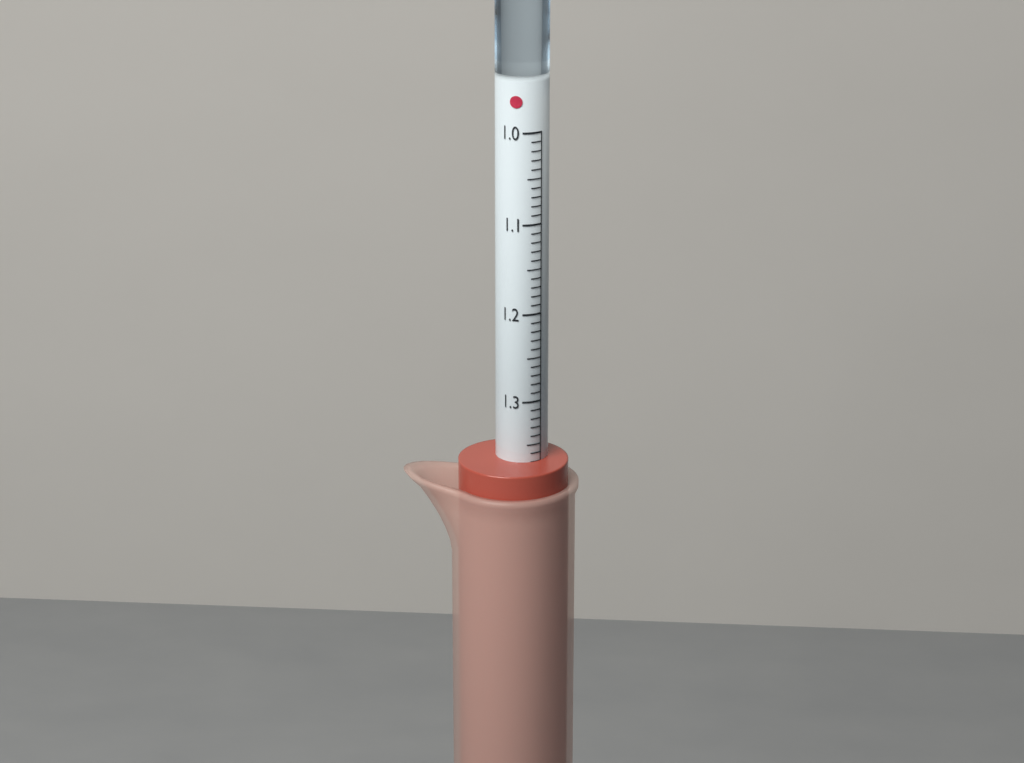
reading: 1.37 (no unit)
